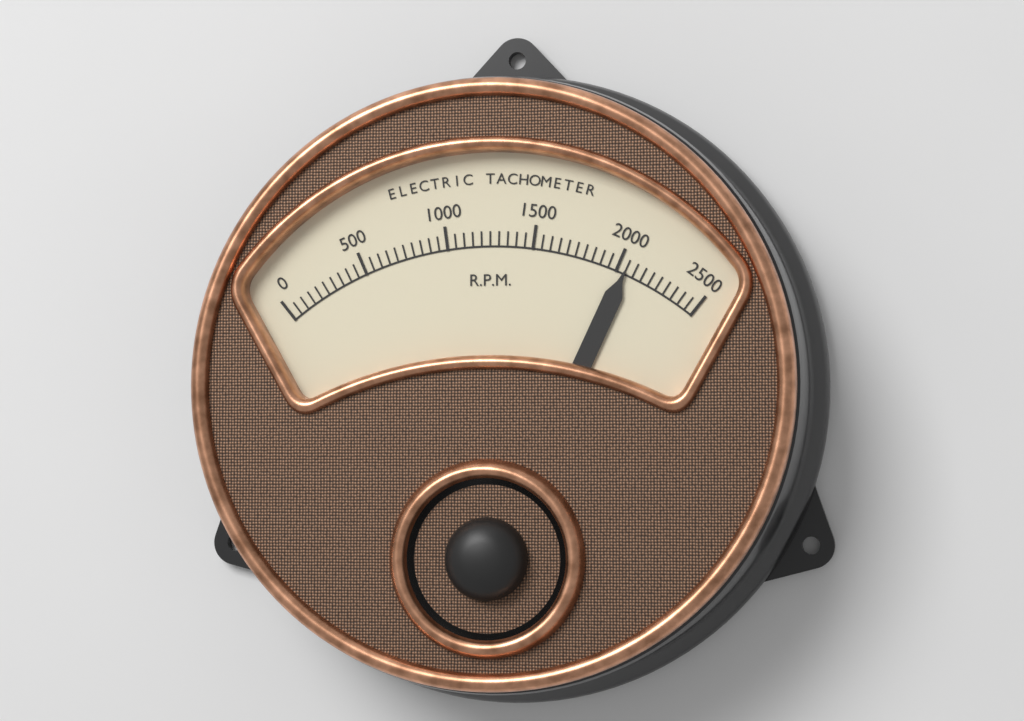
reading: 2050 RPM
